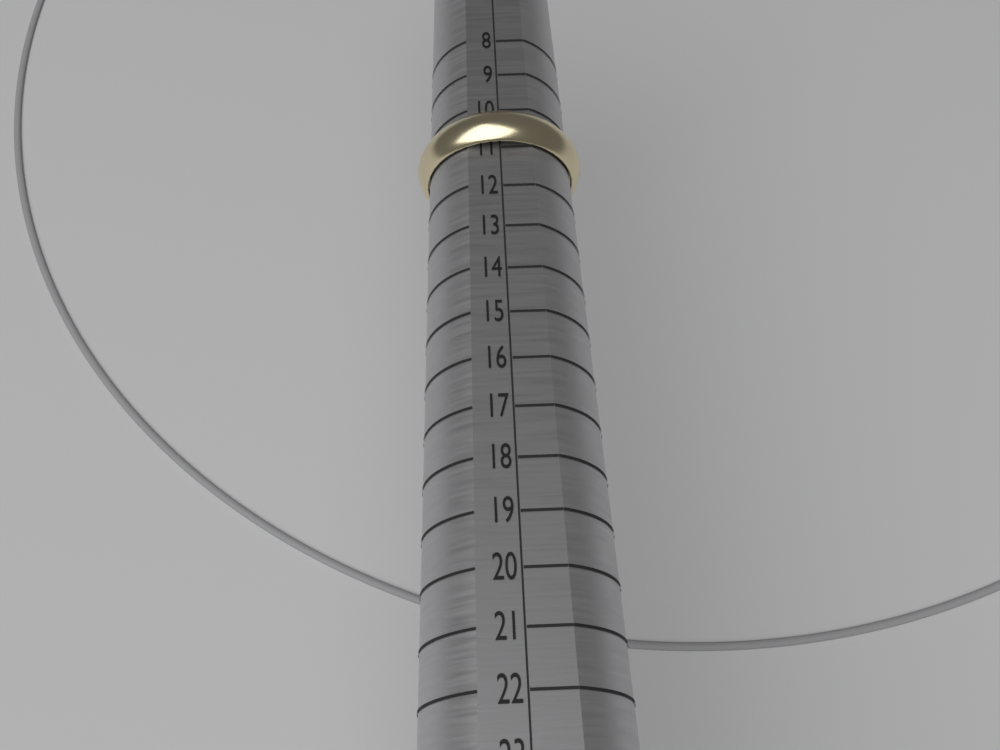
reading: 11 (no unit)
